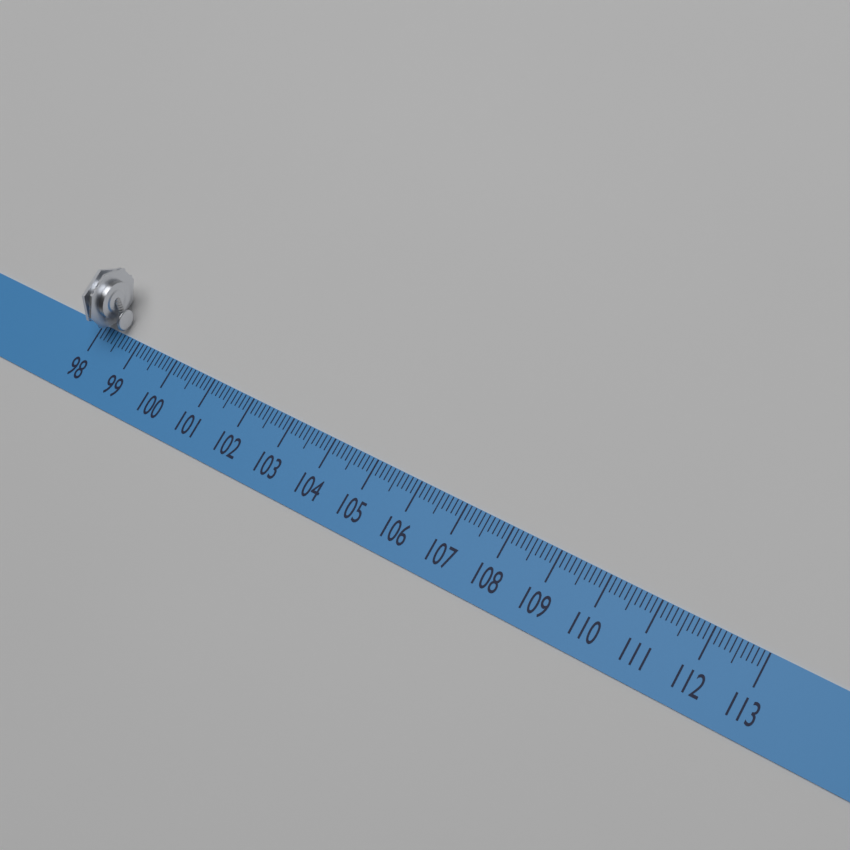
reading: 98.6 (no unit)
